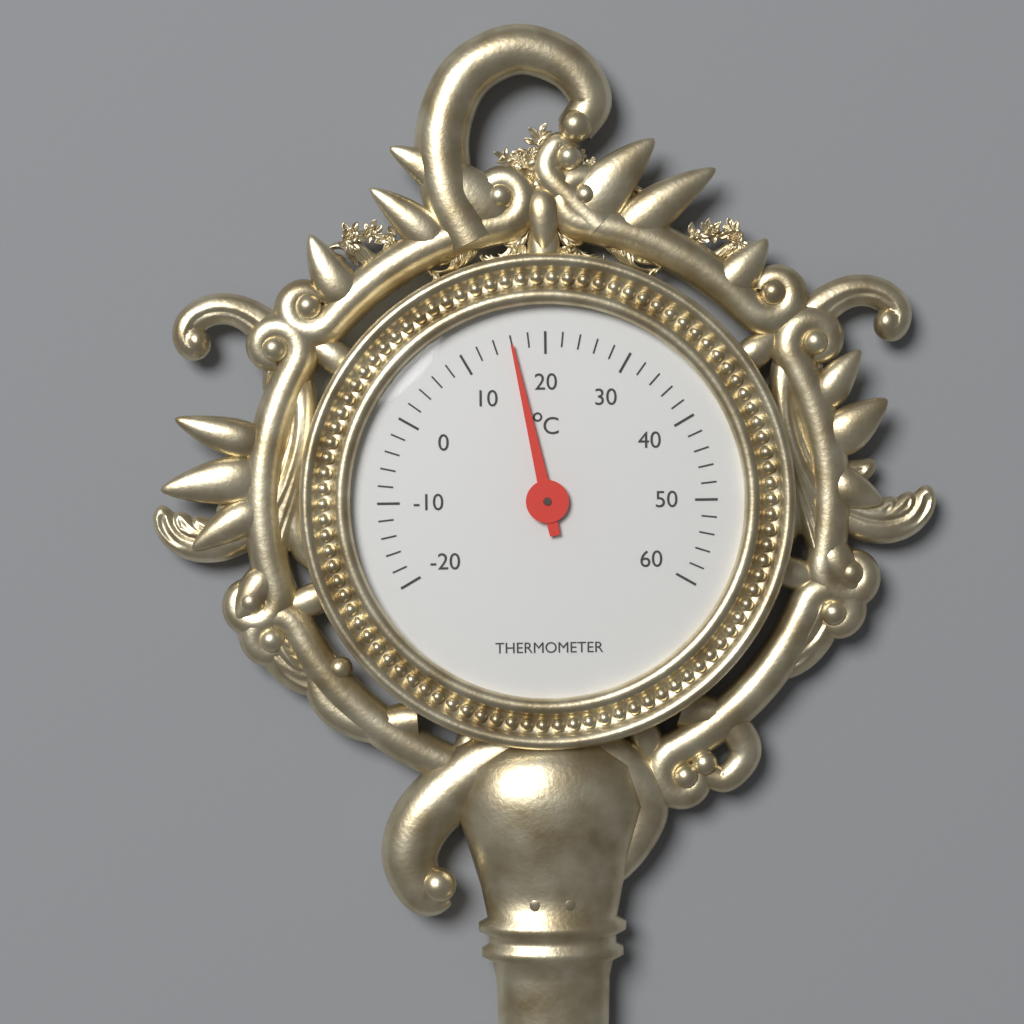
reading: 16 °C
